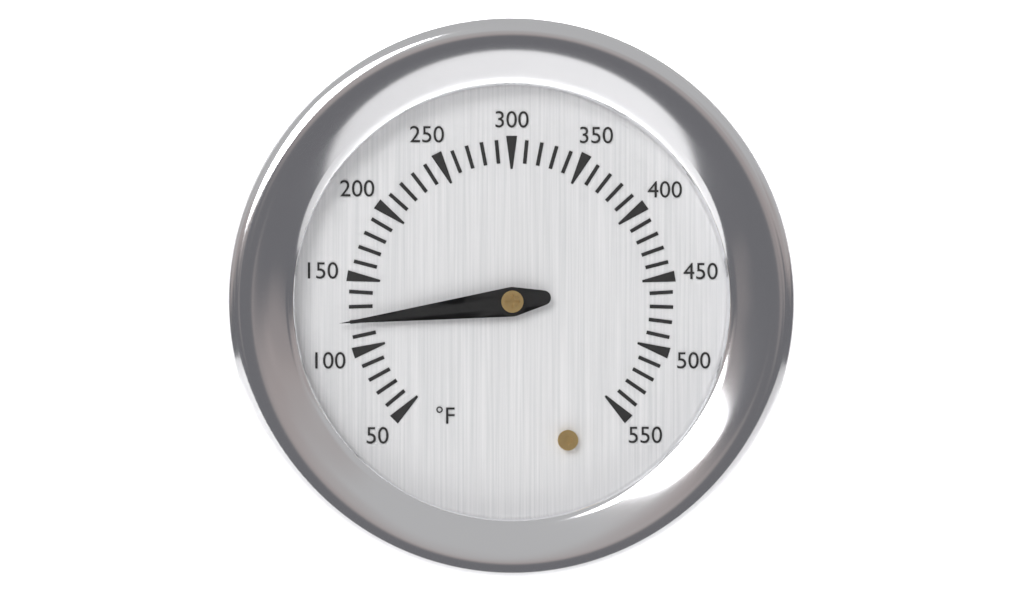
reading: 120 °F
